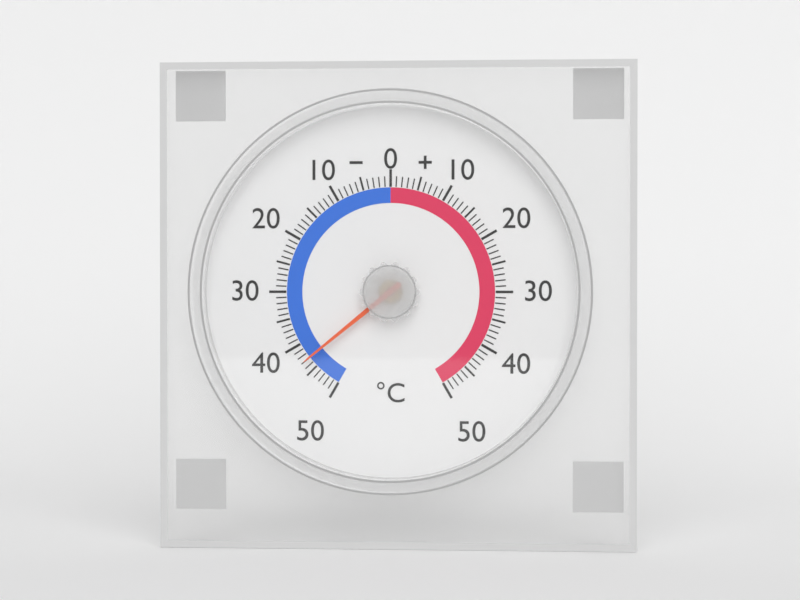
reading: -43 °C
